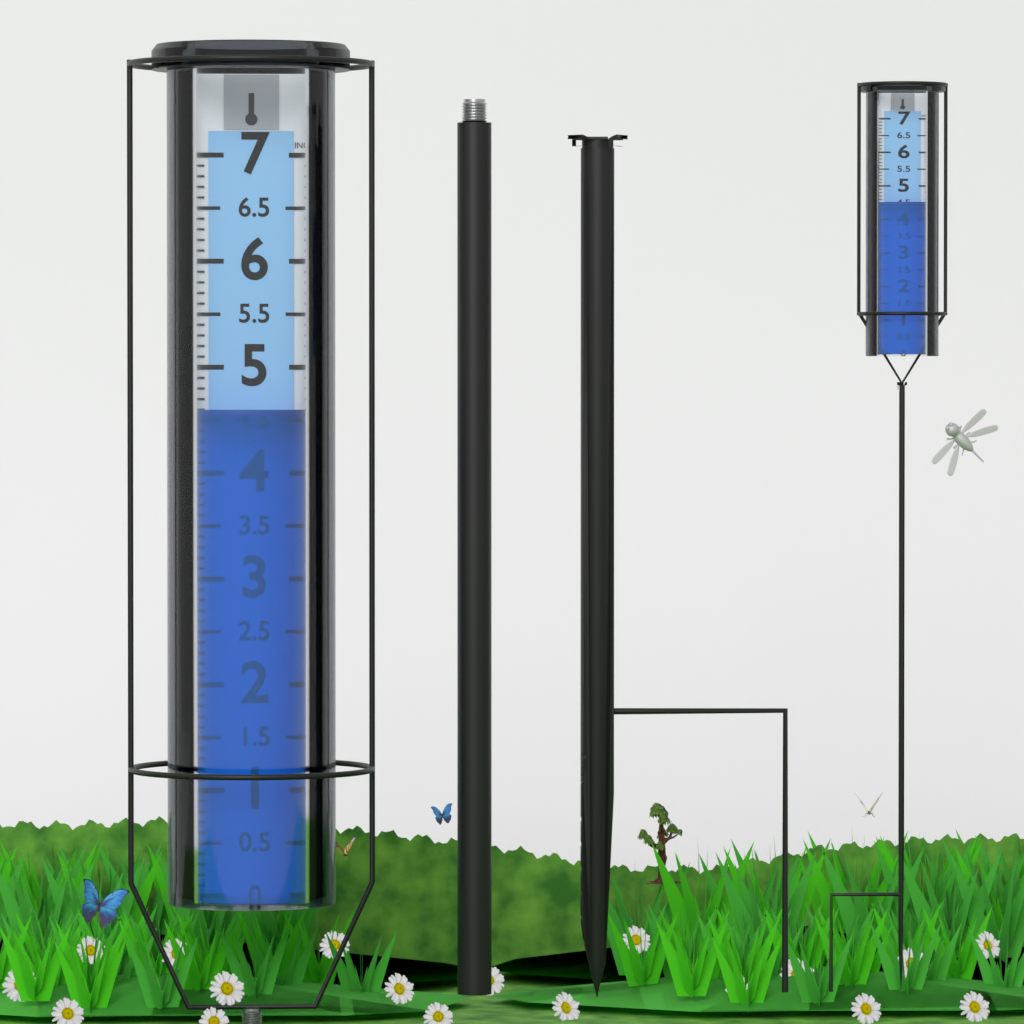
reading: 4.6 in
